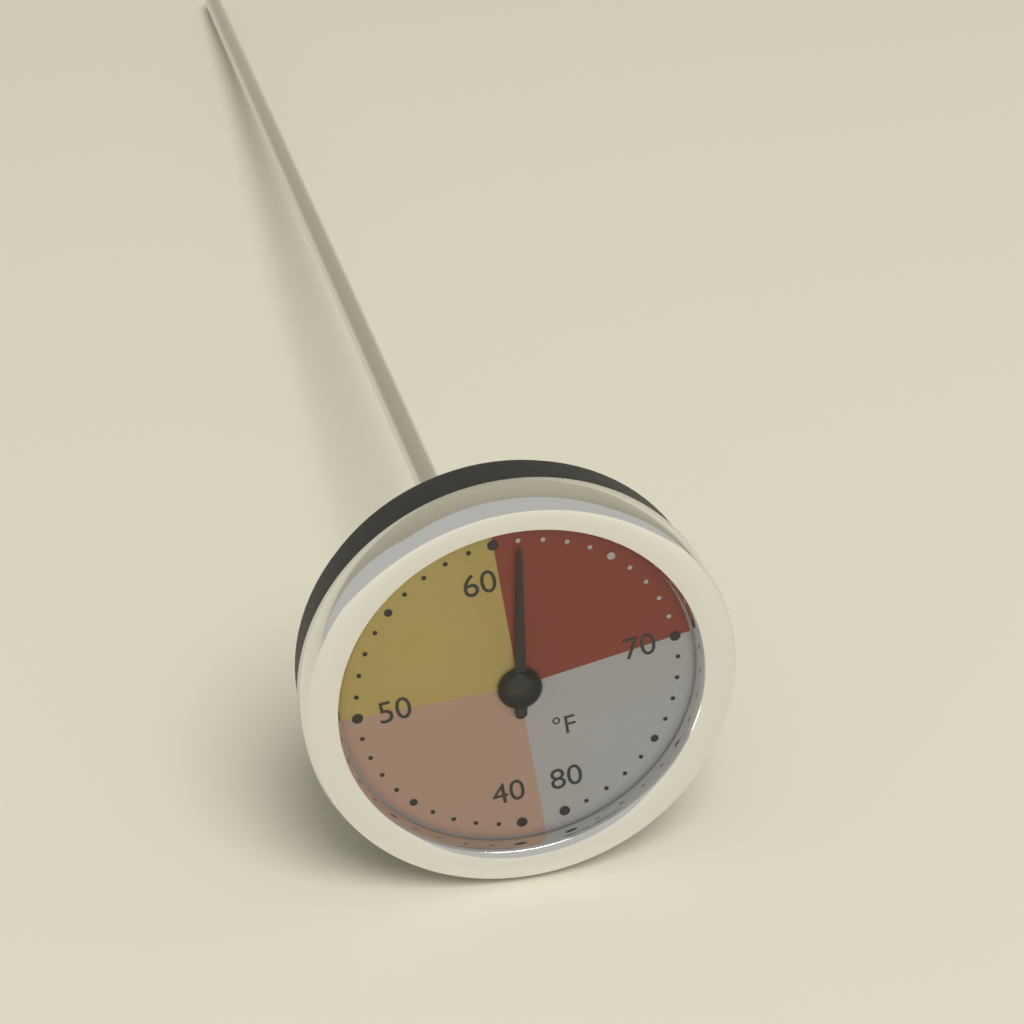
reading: 61 °F
